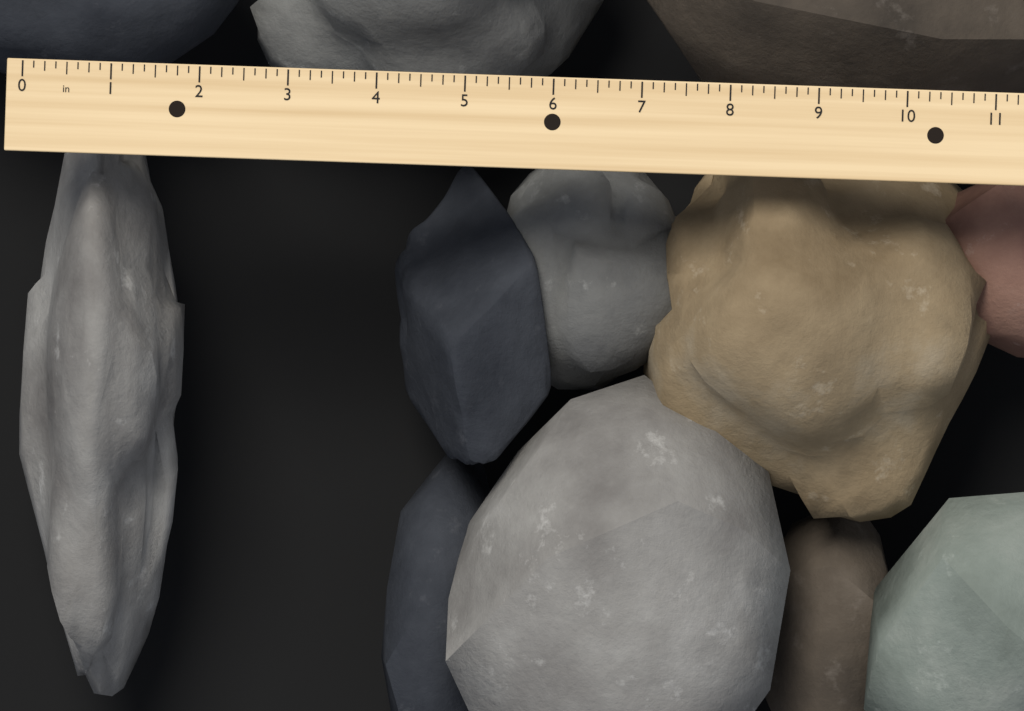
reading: 1.875 in
